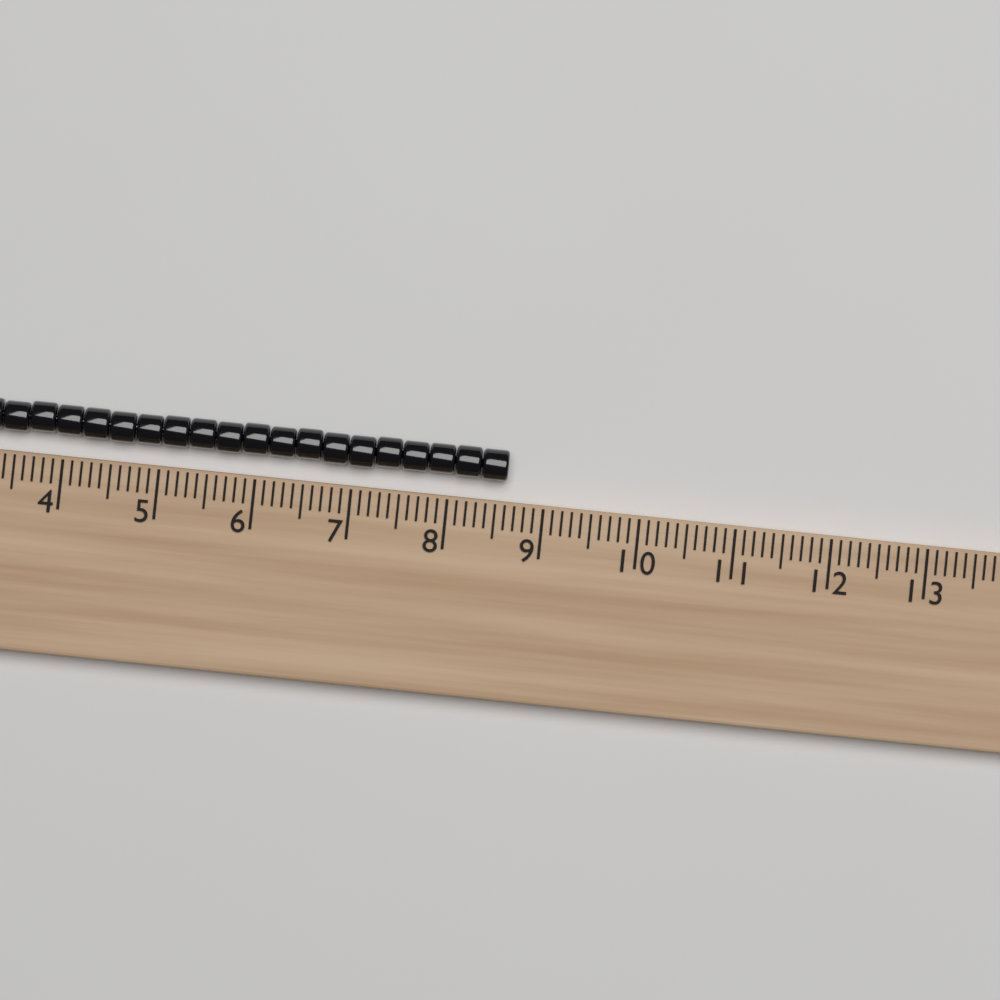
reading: 8.6 (no unit)
